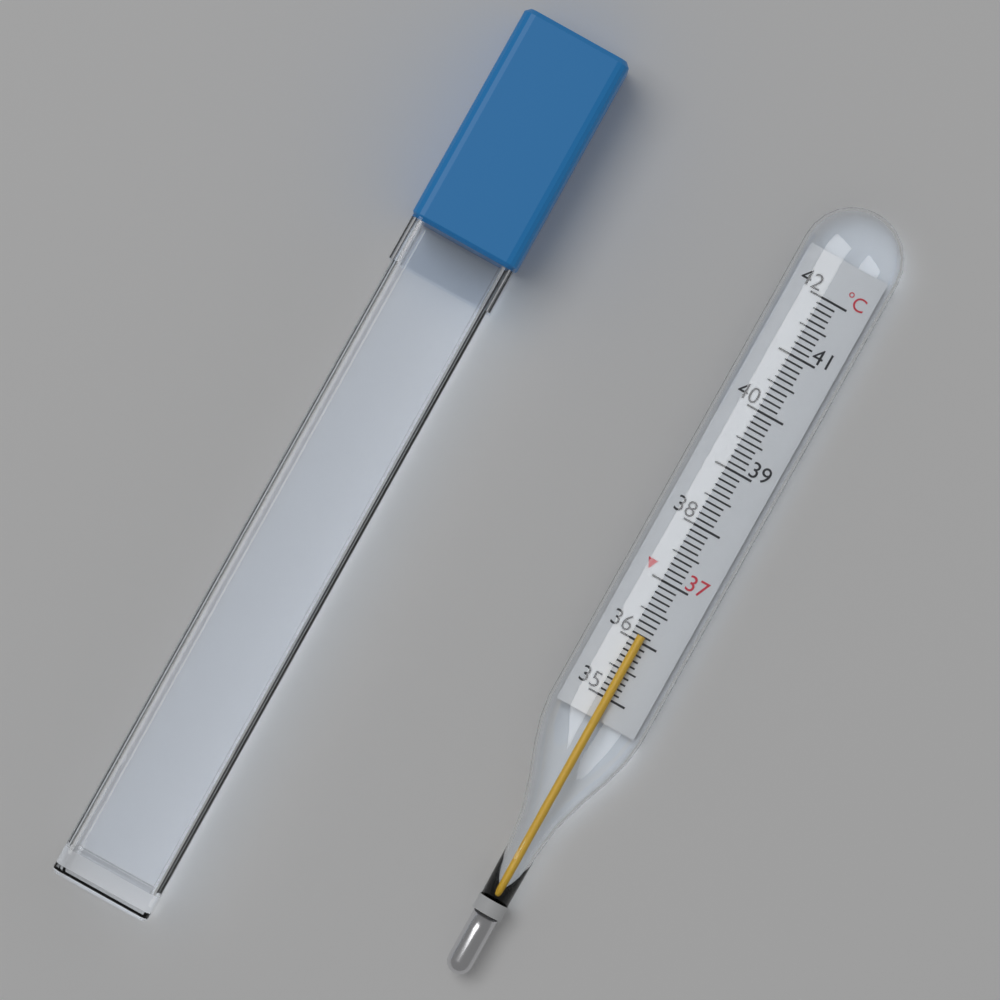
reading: 36.1 °C
